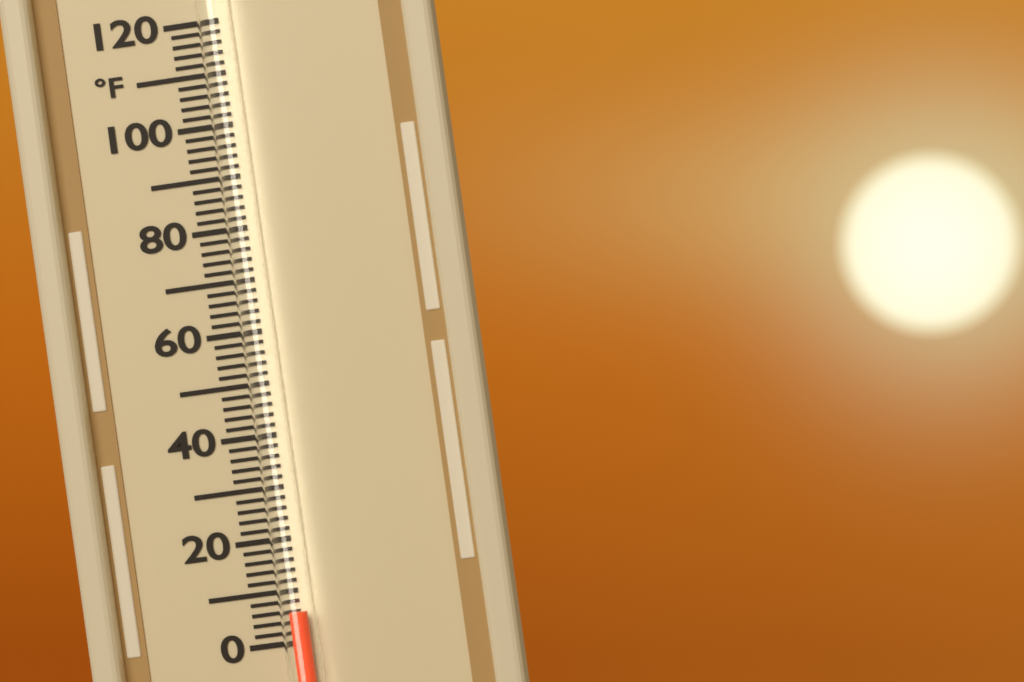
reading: 6 °F
